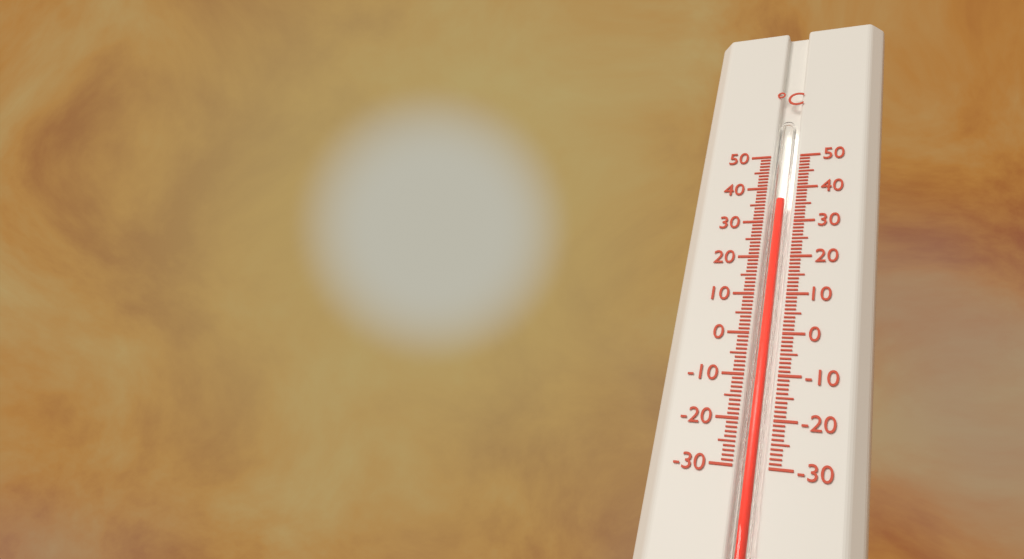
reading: 36 °C
